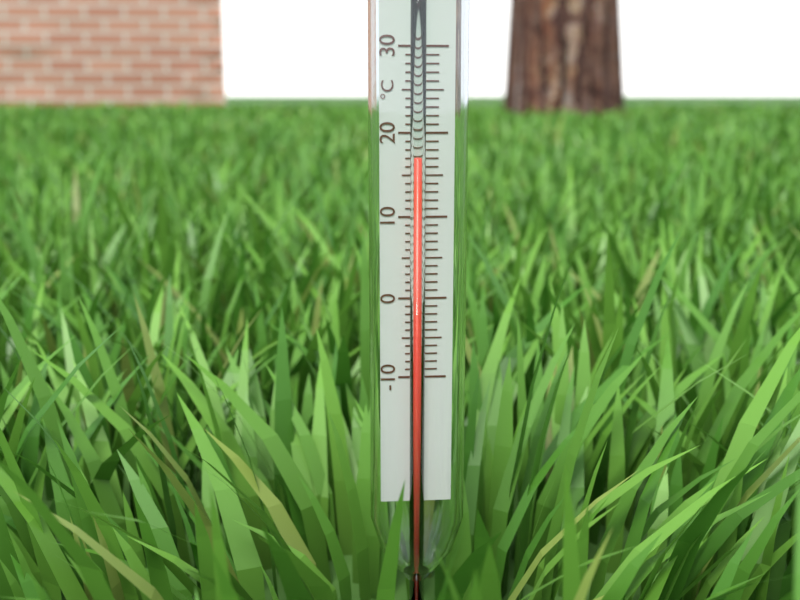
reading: 17 °C
